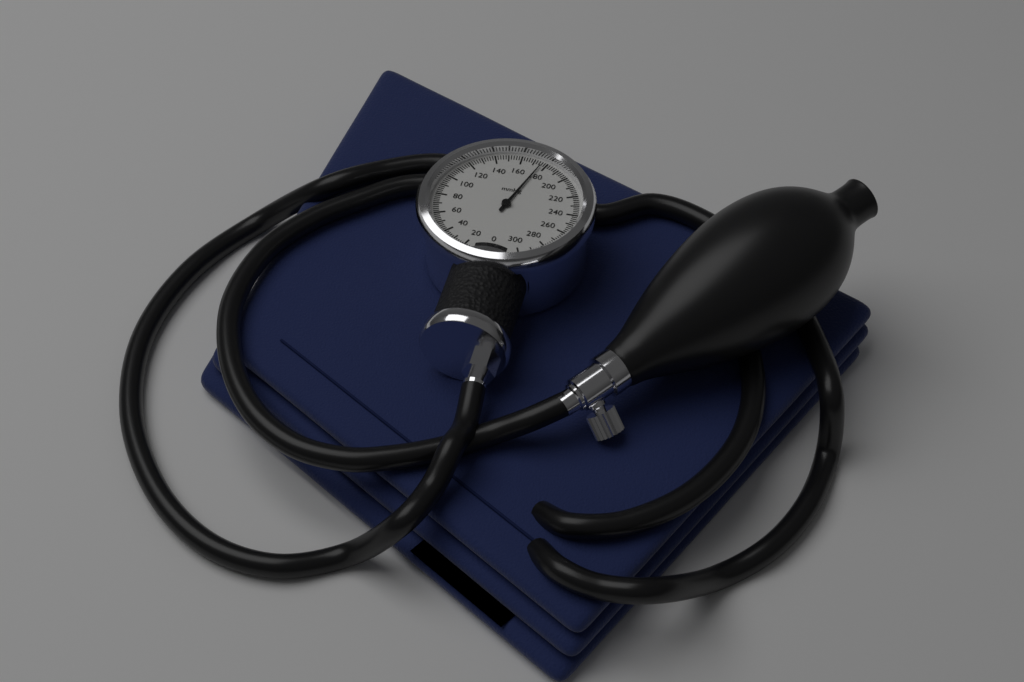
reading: 176 mmHg
